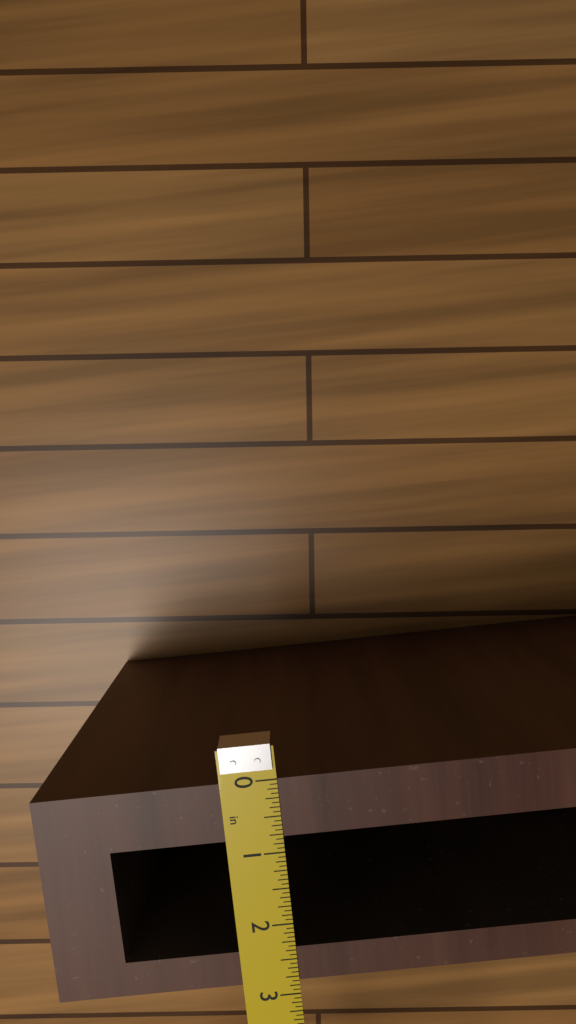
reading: 2.8125 in
